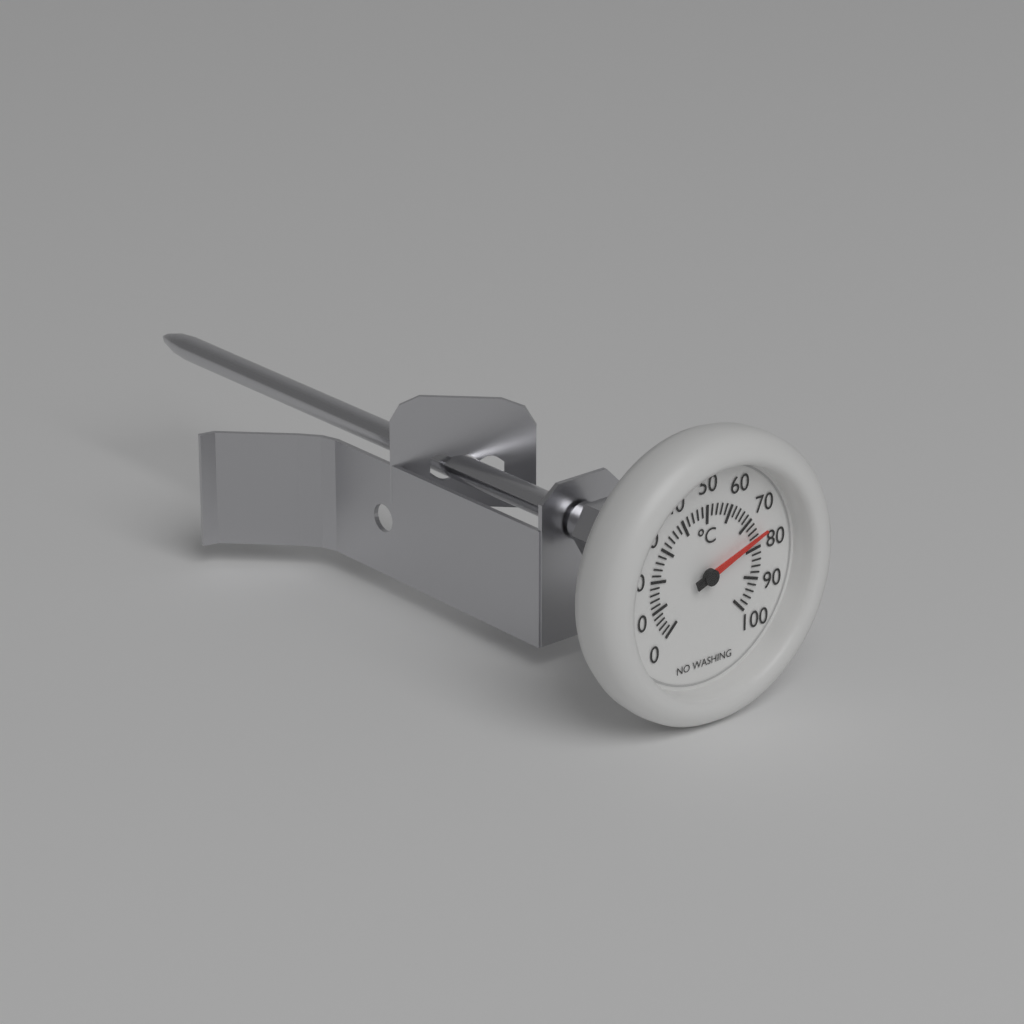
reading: 76 °C
